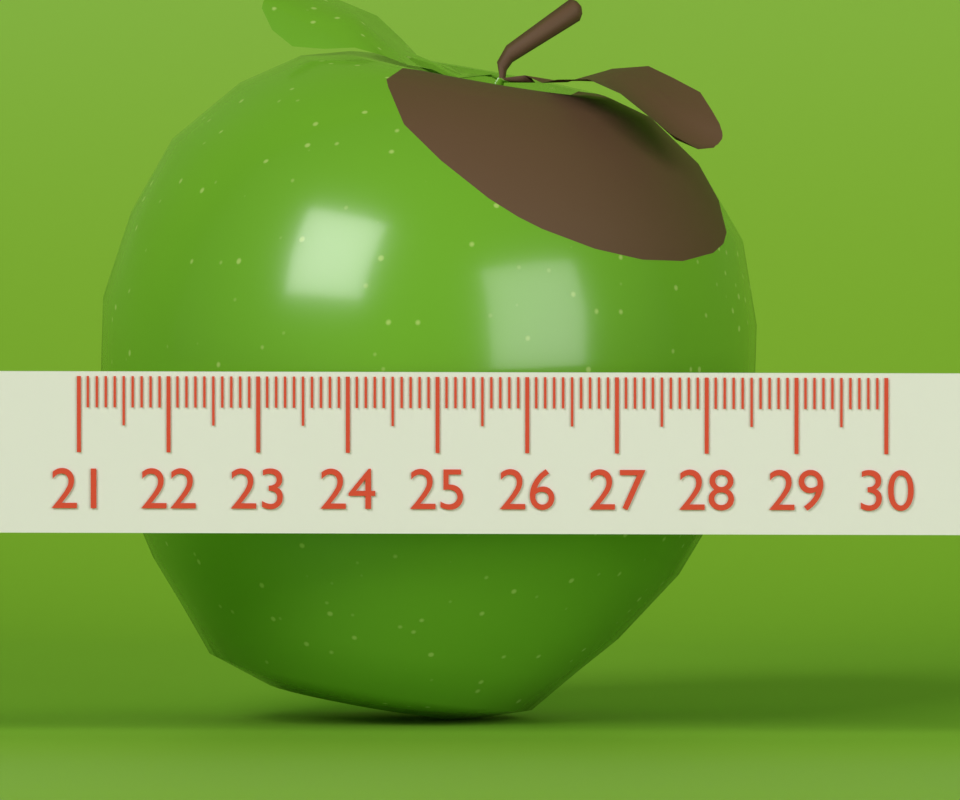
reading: 28.4 (no unit)
